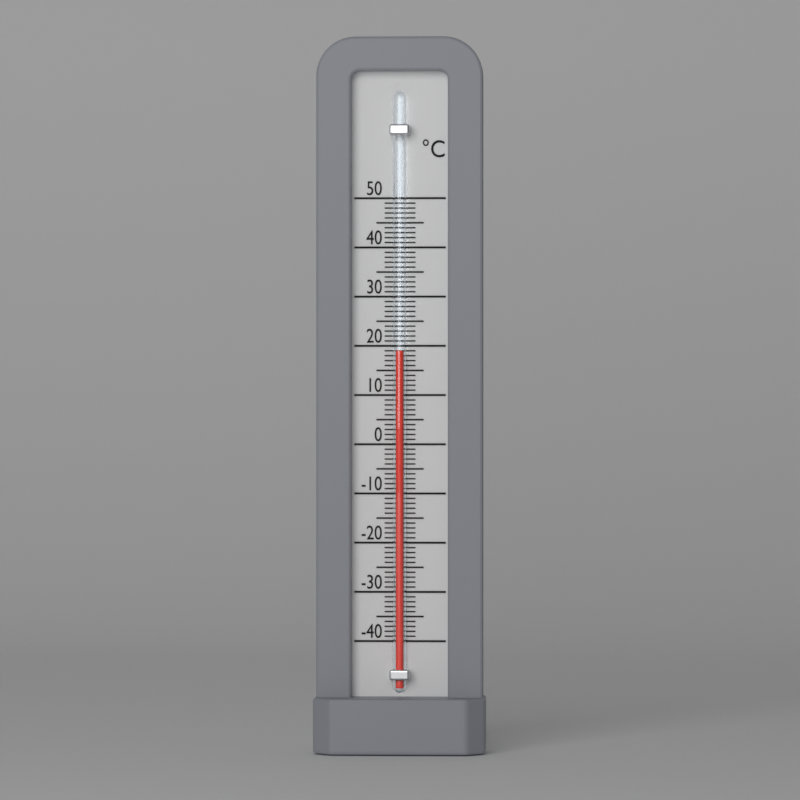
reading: 19 °C
